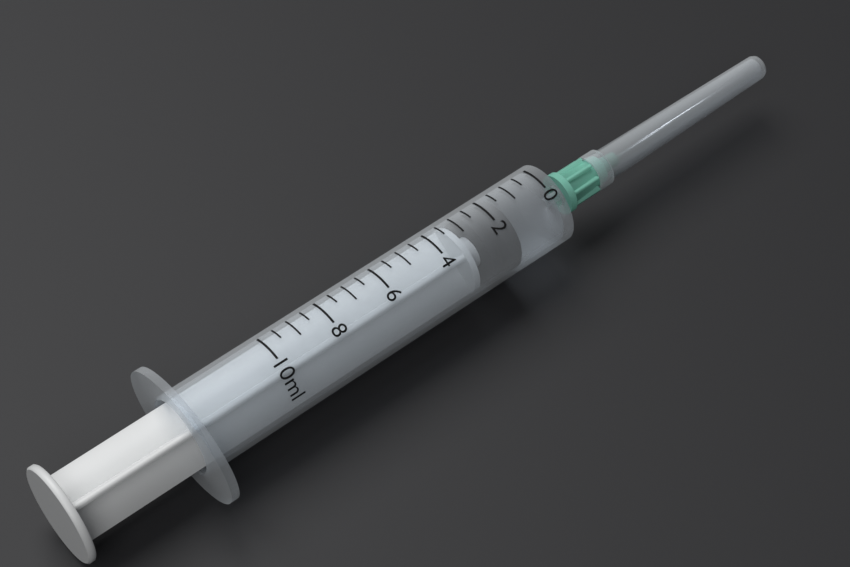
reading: 1.5 ml
